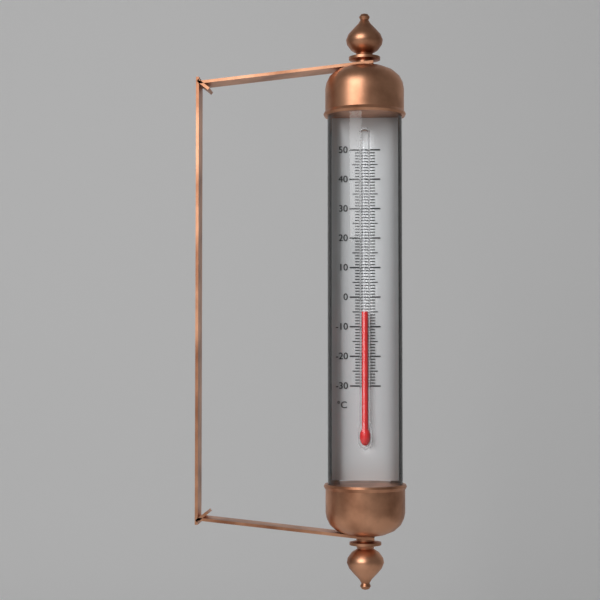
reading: -5 °C
